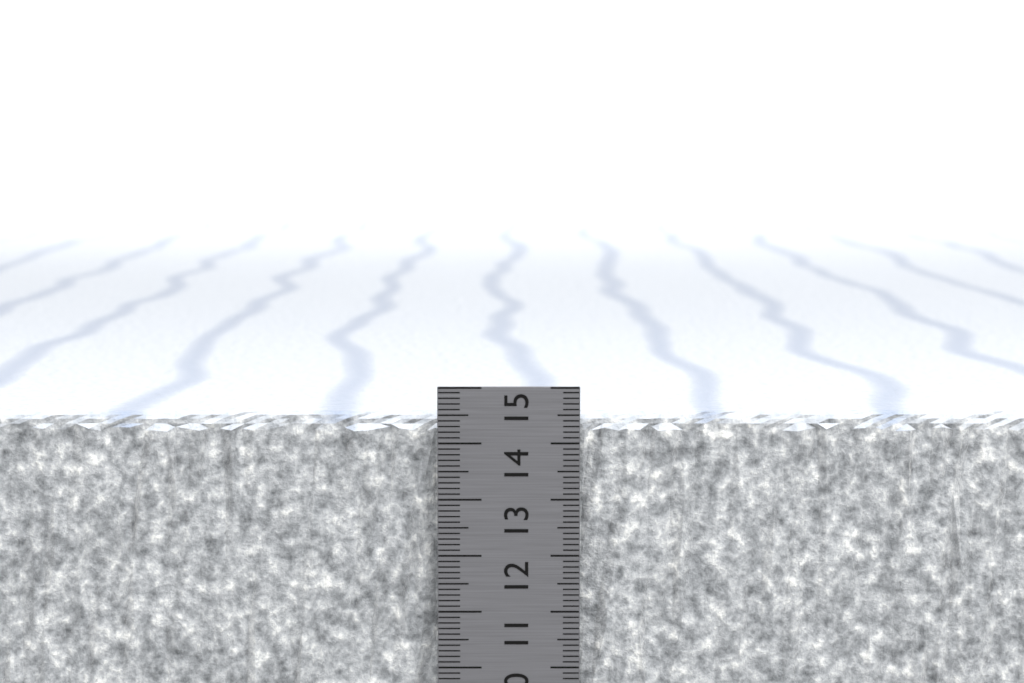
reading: 14.5 cm
